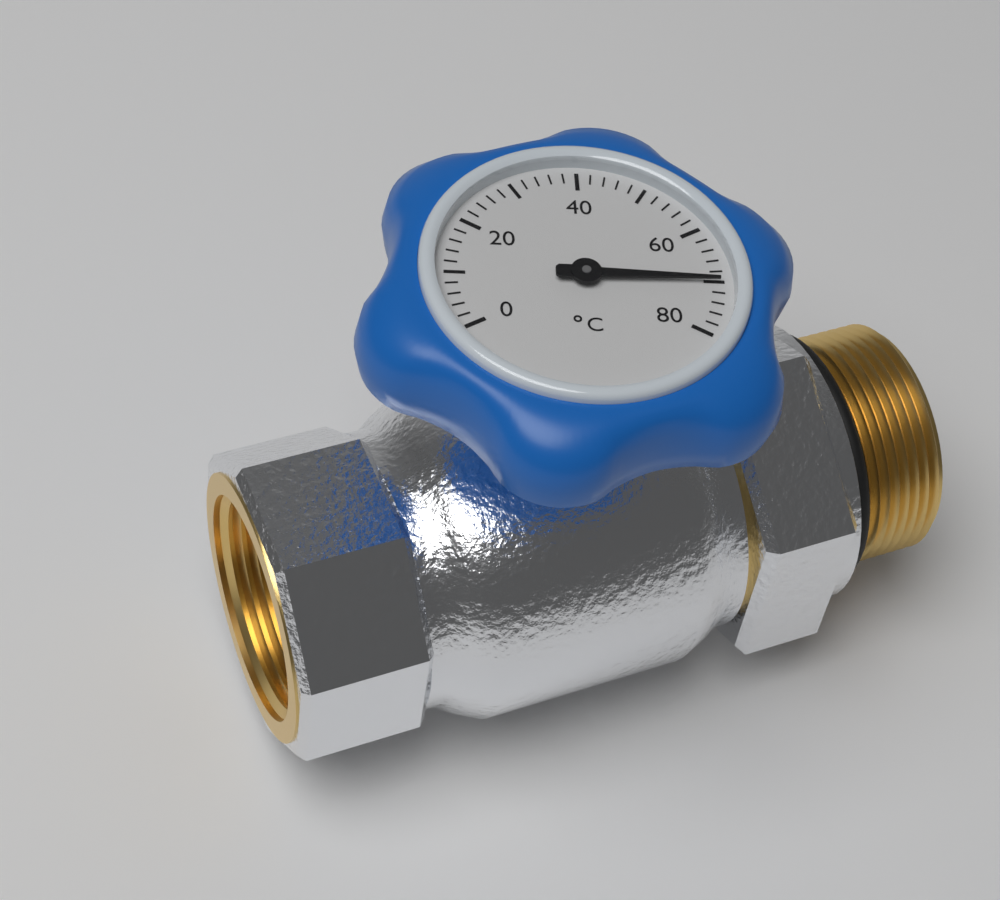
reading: 70 °C
